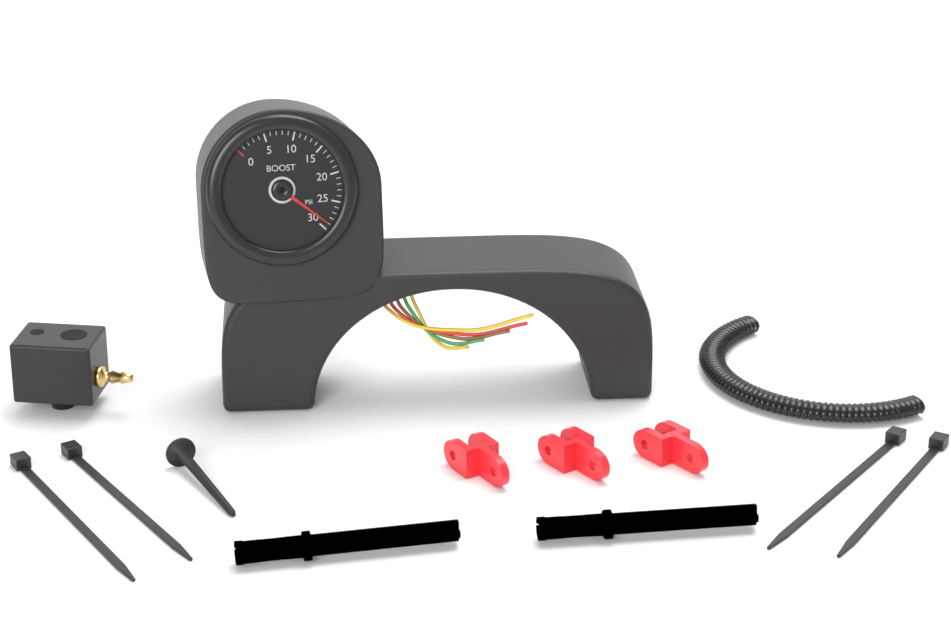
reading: 29 psi
